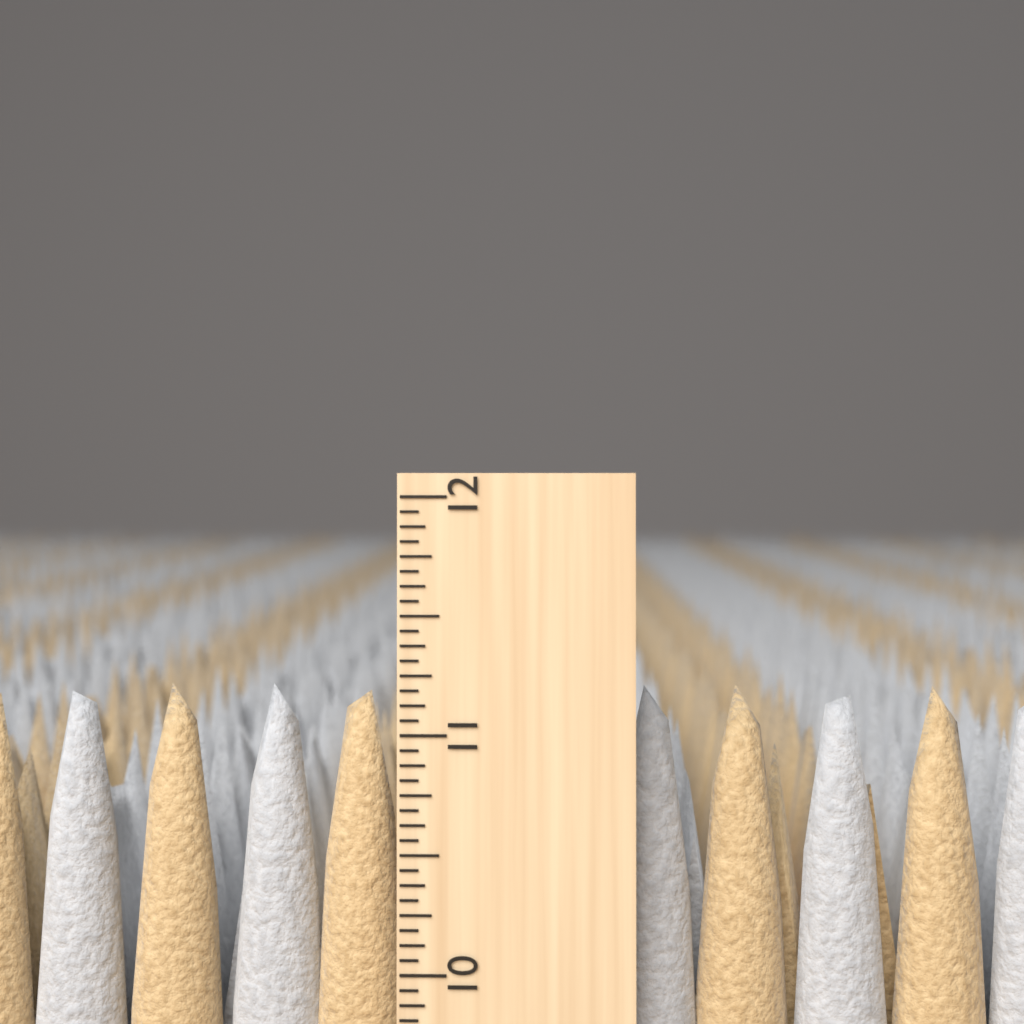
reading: 11.1875 inch
